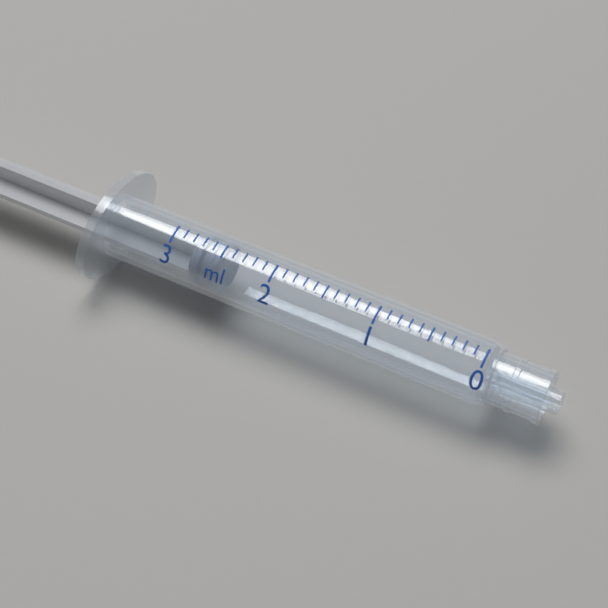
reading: 2.5 ml
